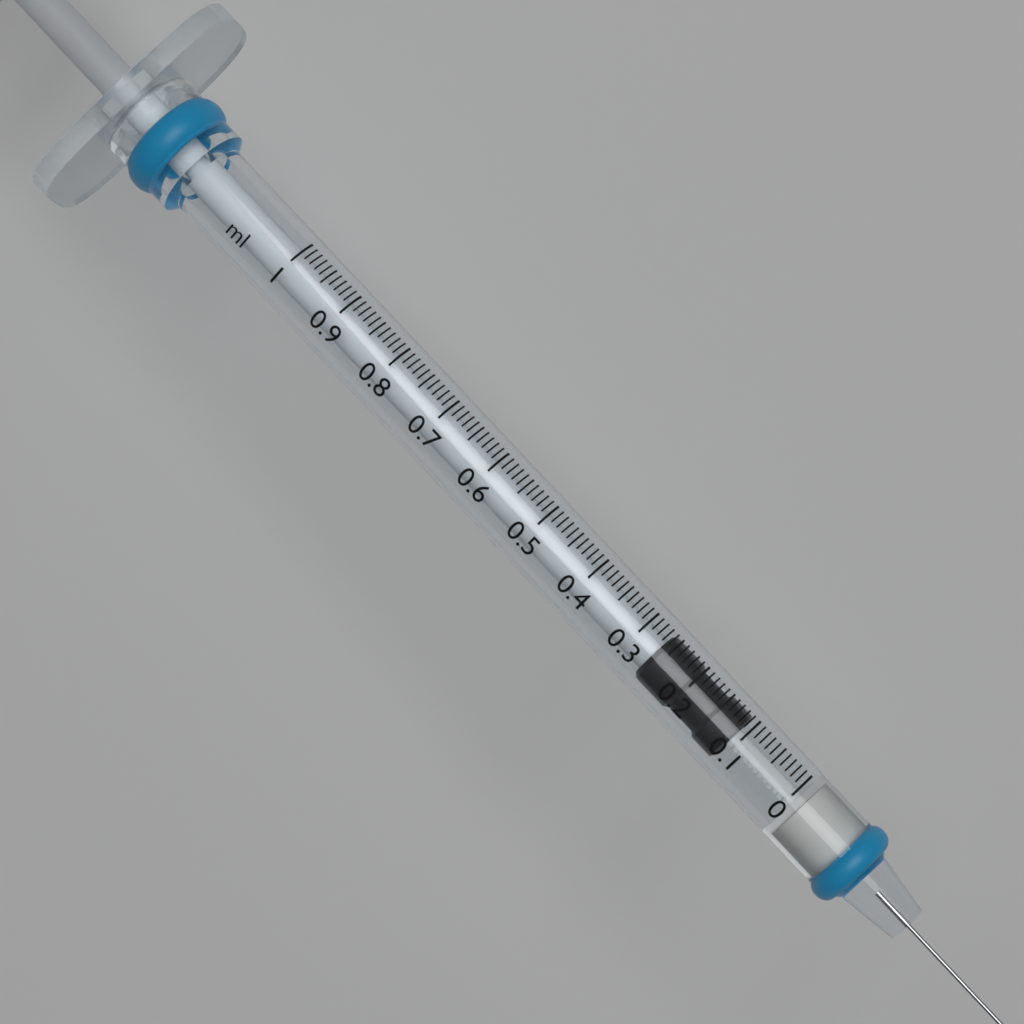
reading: 0.11 ml
